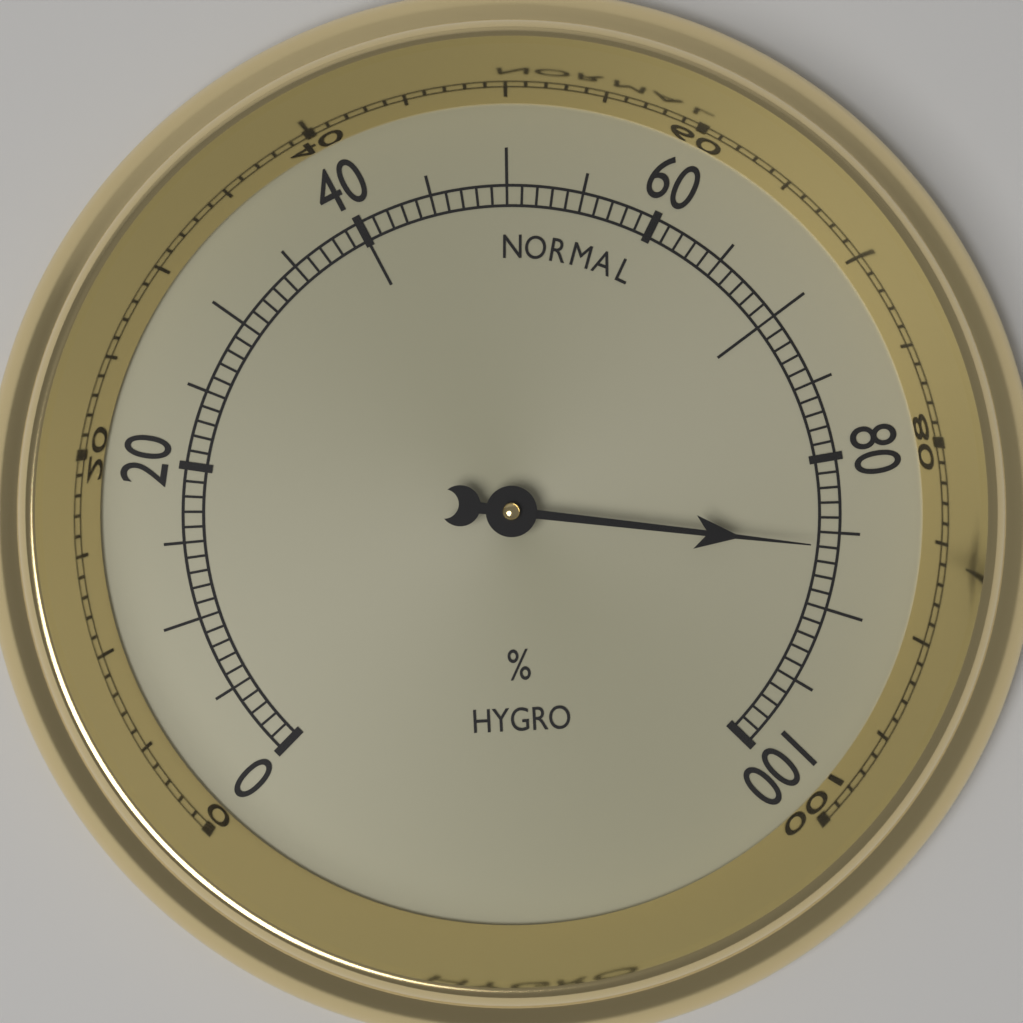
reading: 86 %
